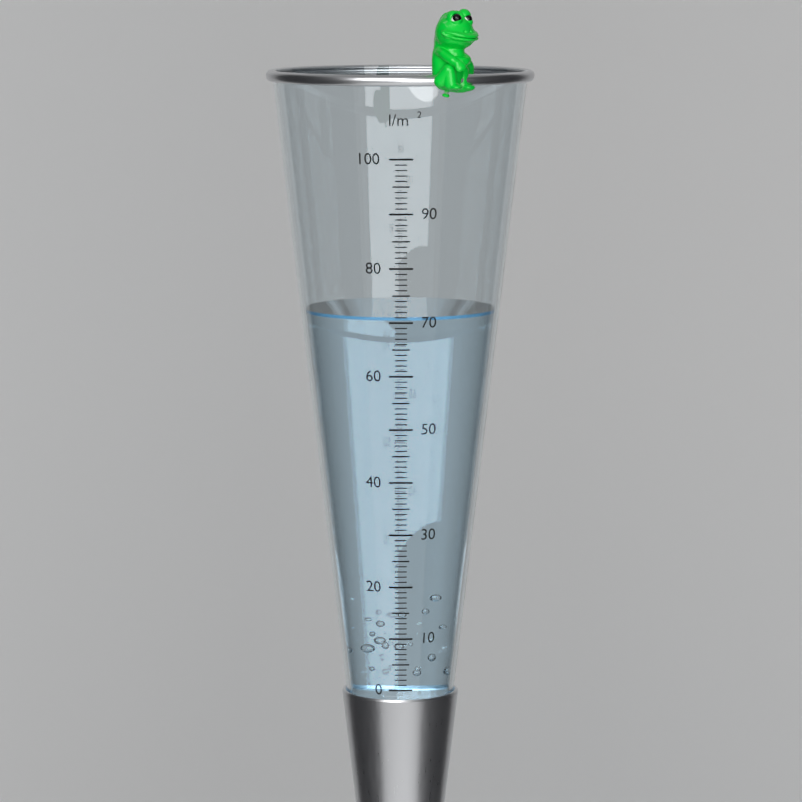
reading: 71 l/m²
